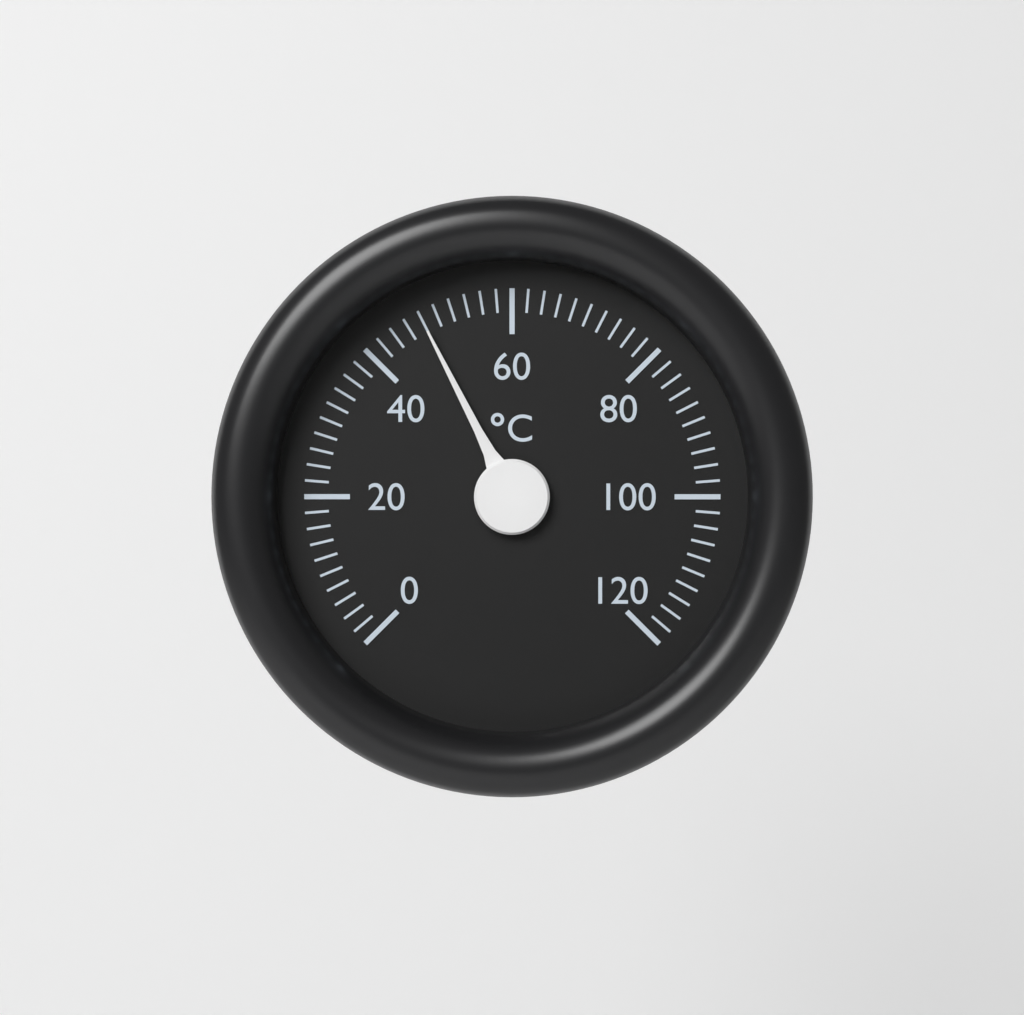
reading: 48 °C
